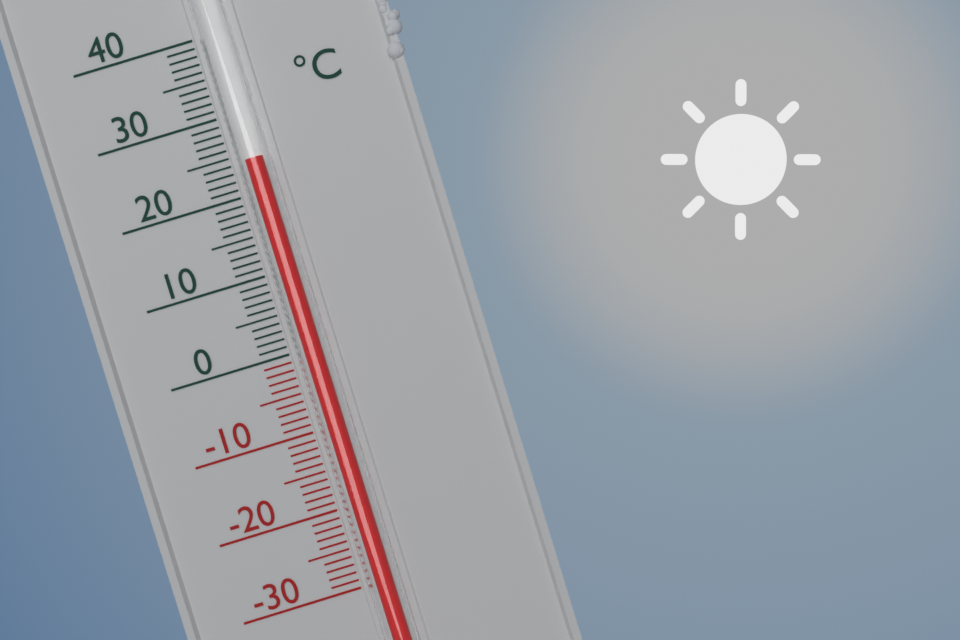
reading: 24 °C
